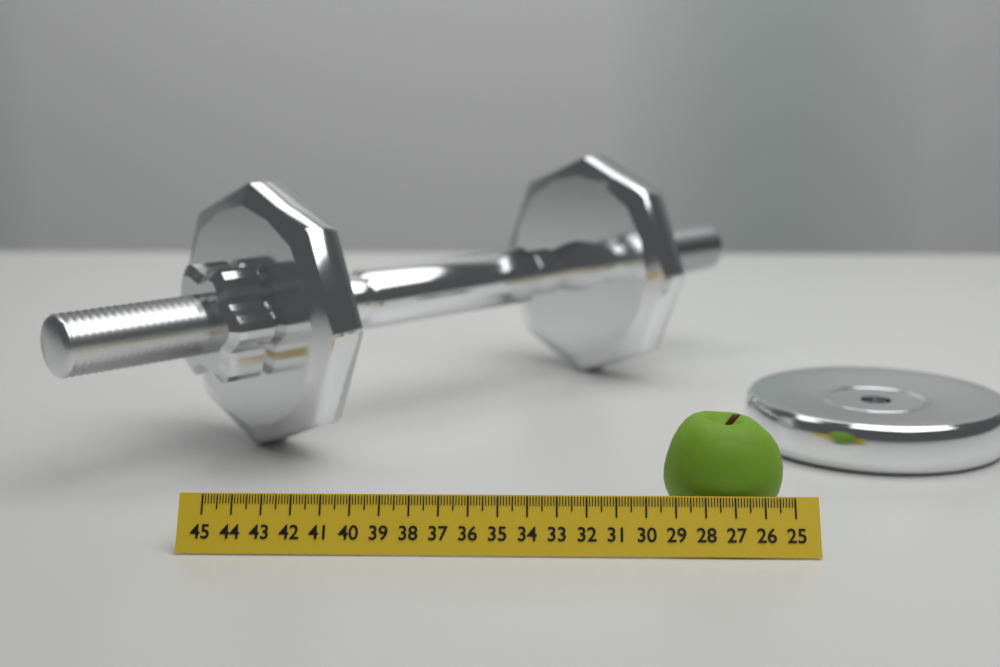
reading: 29.2 (no unit)
